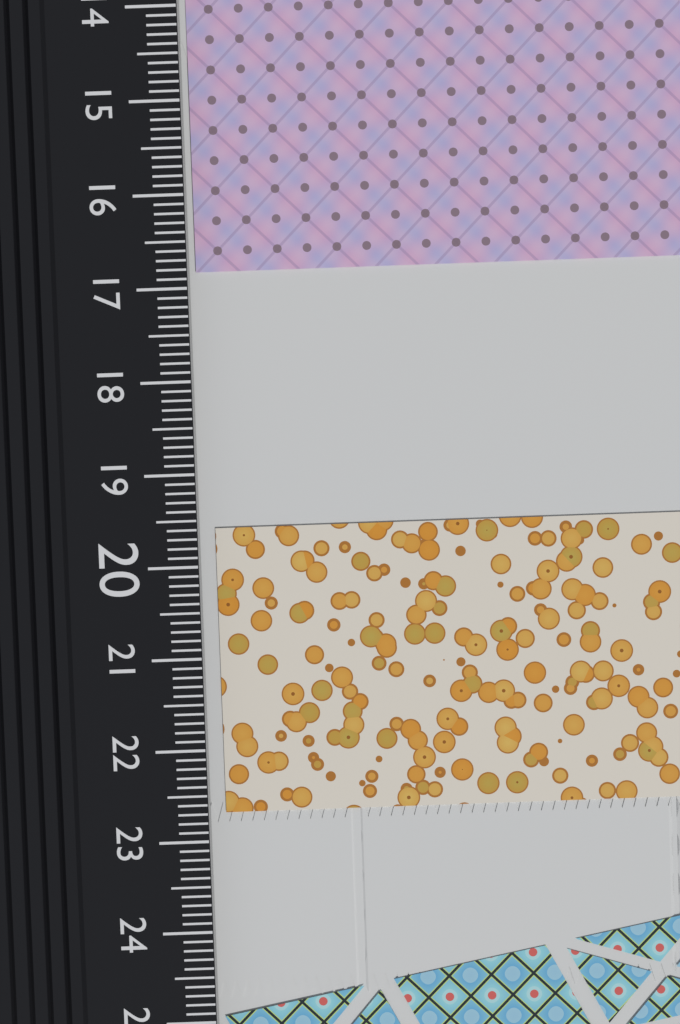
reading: 16.8 cm
